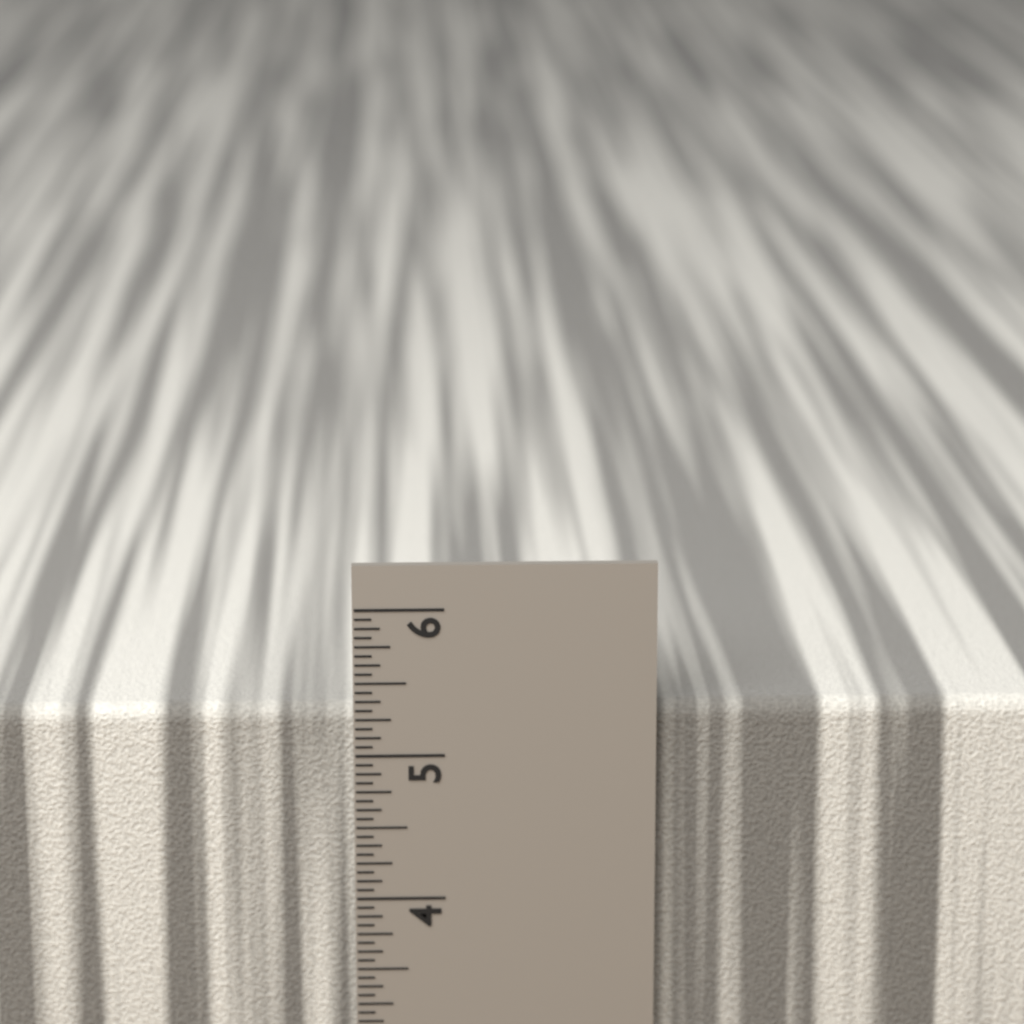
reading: 5.3125 in
